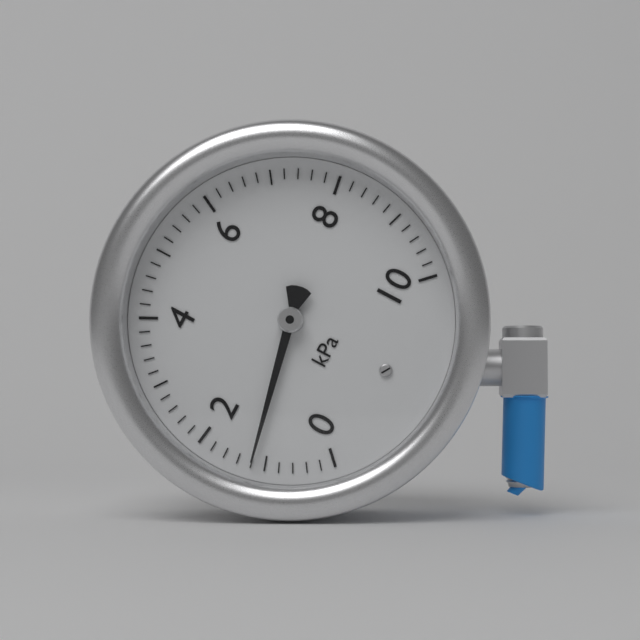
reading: 1.2 kPa
